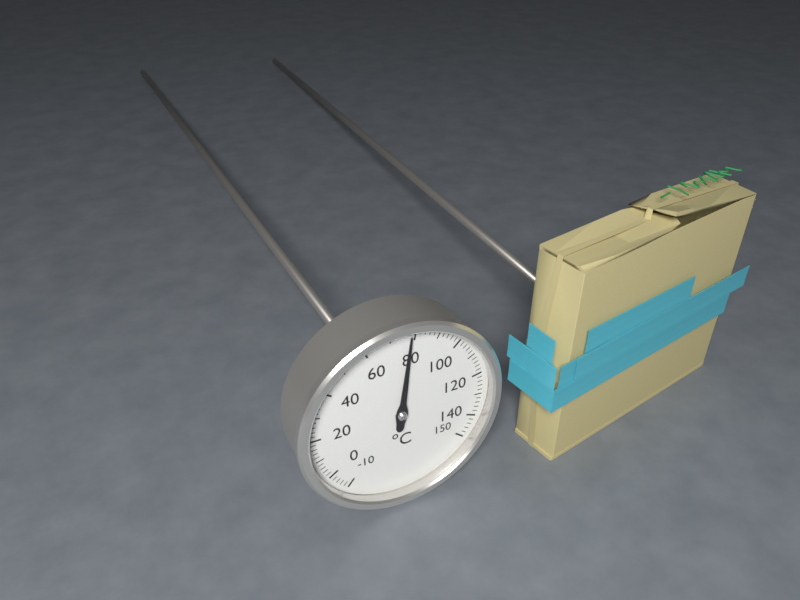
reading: 78 °C
